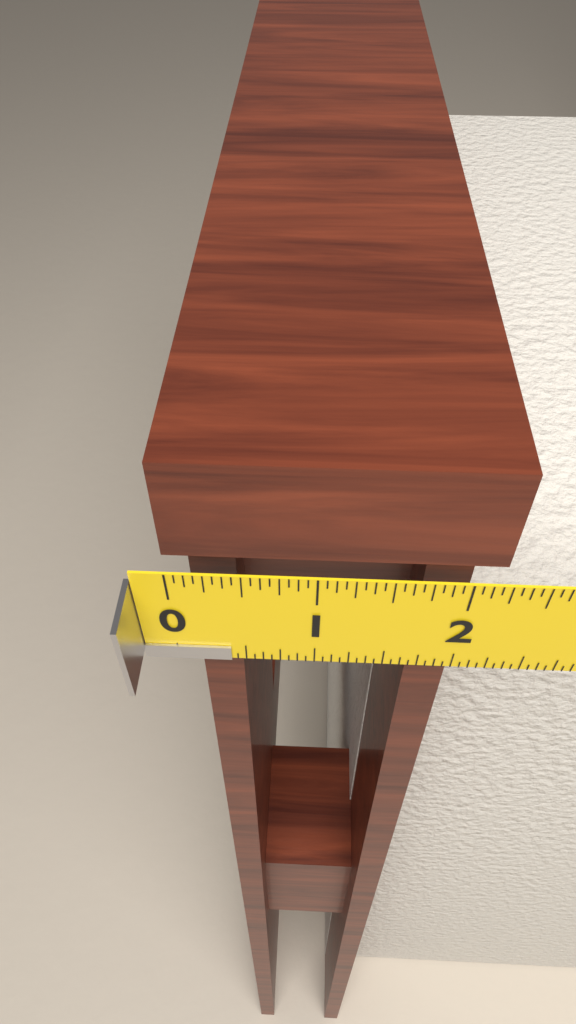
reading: 2.1875 in
